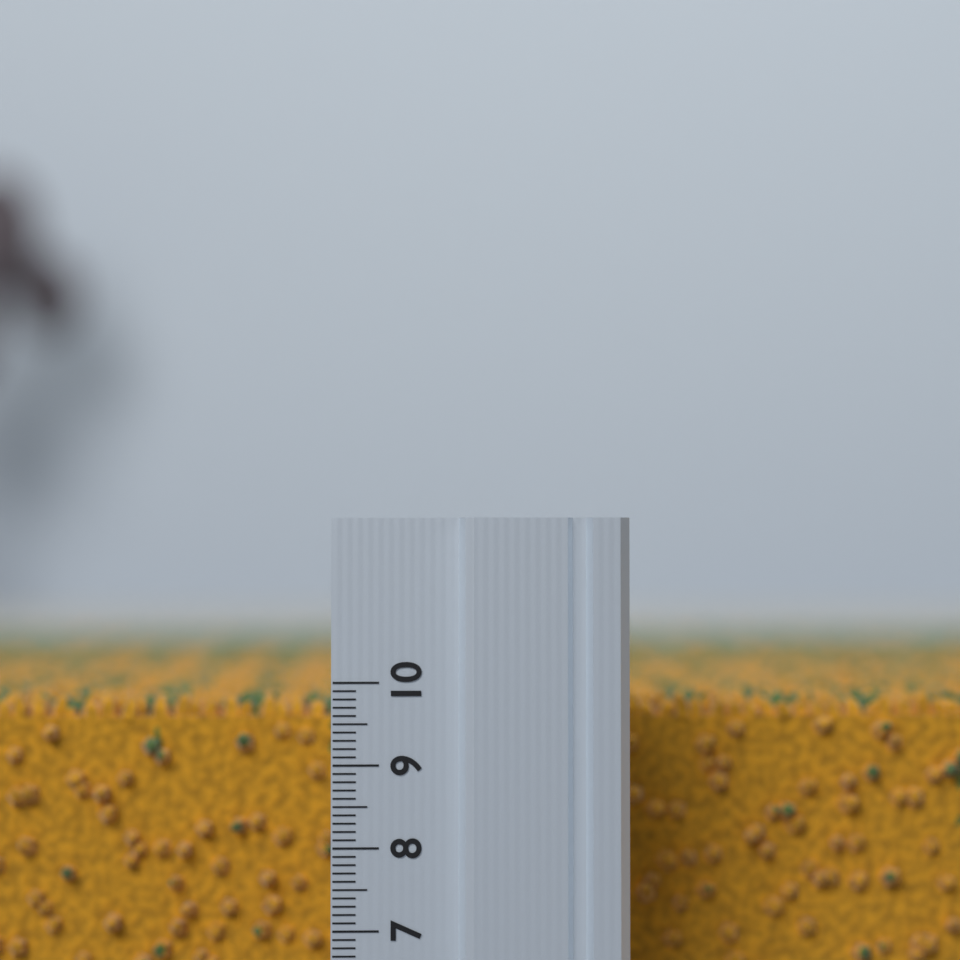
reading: 9.7 (no unit)
